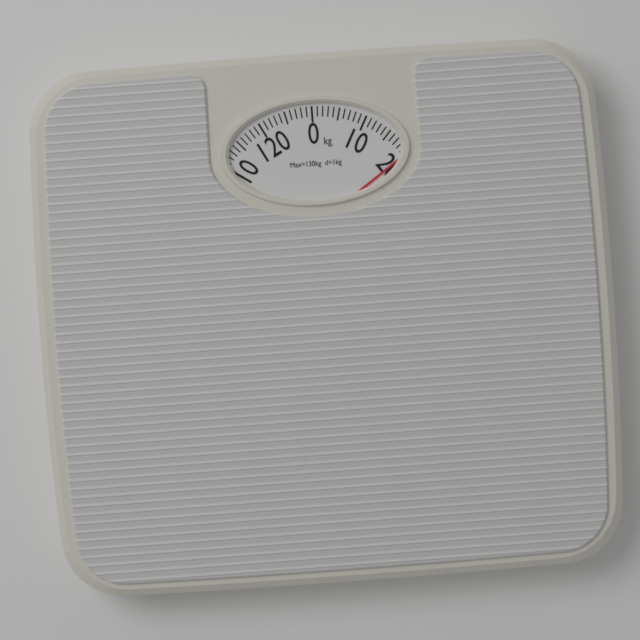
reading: 20 kg
